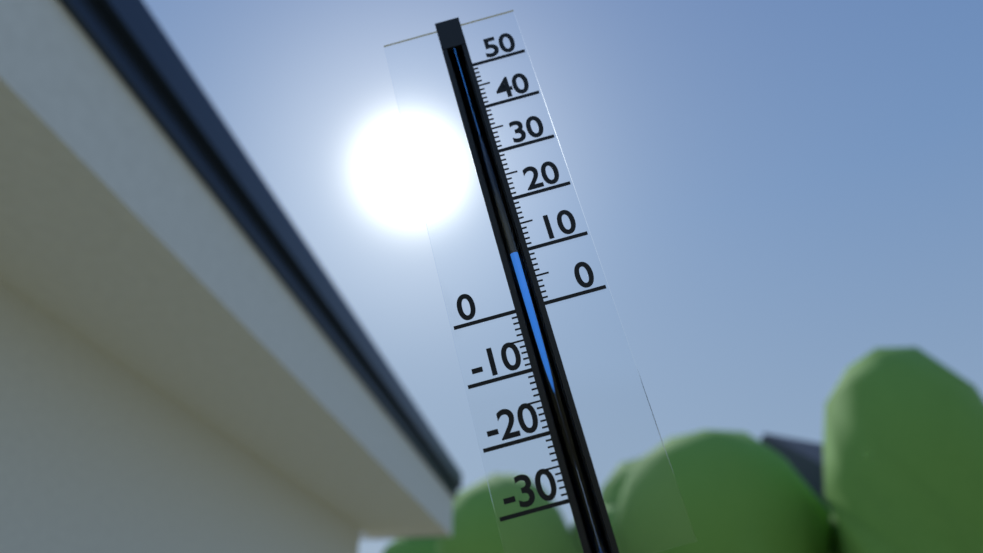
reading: 10 (no unit)
